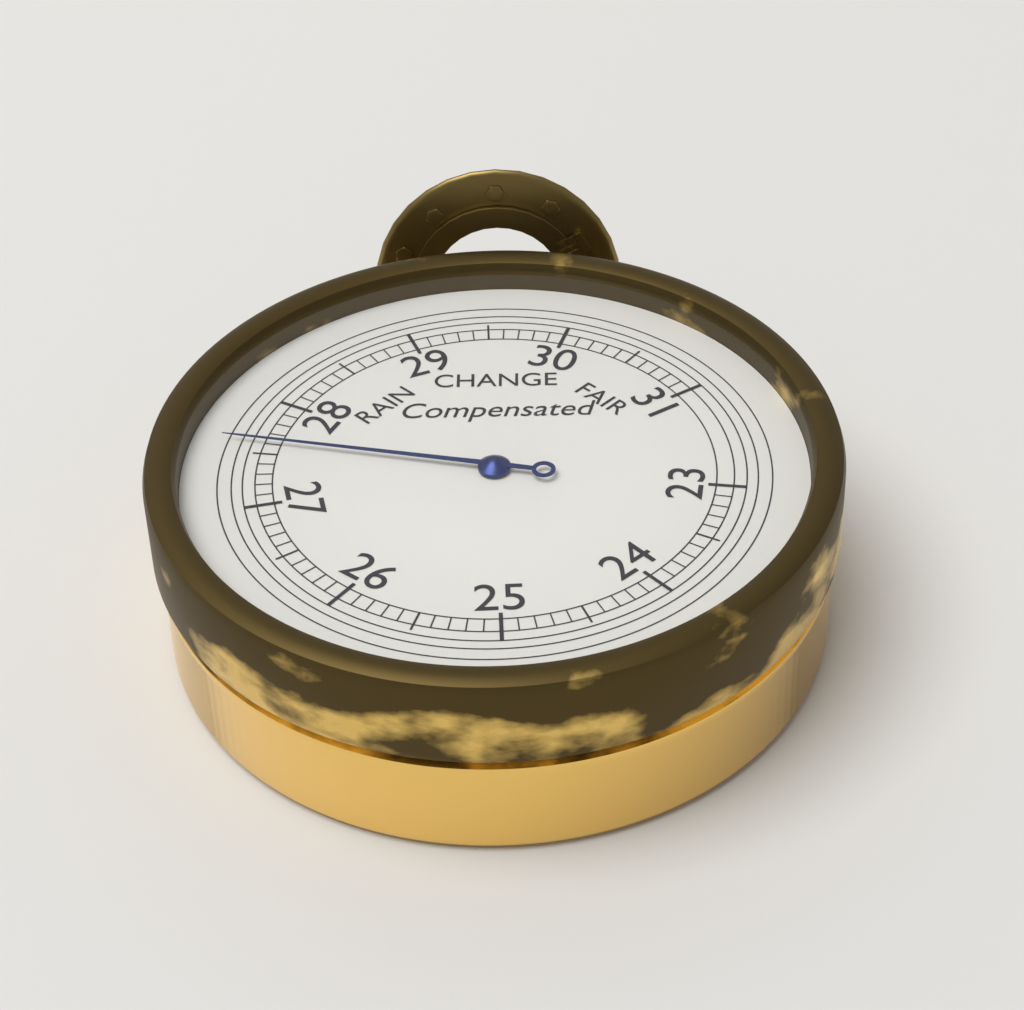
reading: 27.6 inHg
